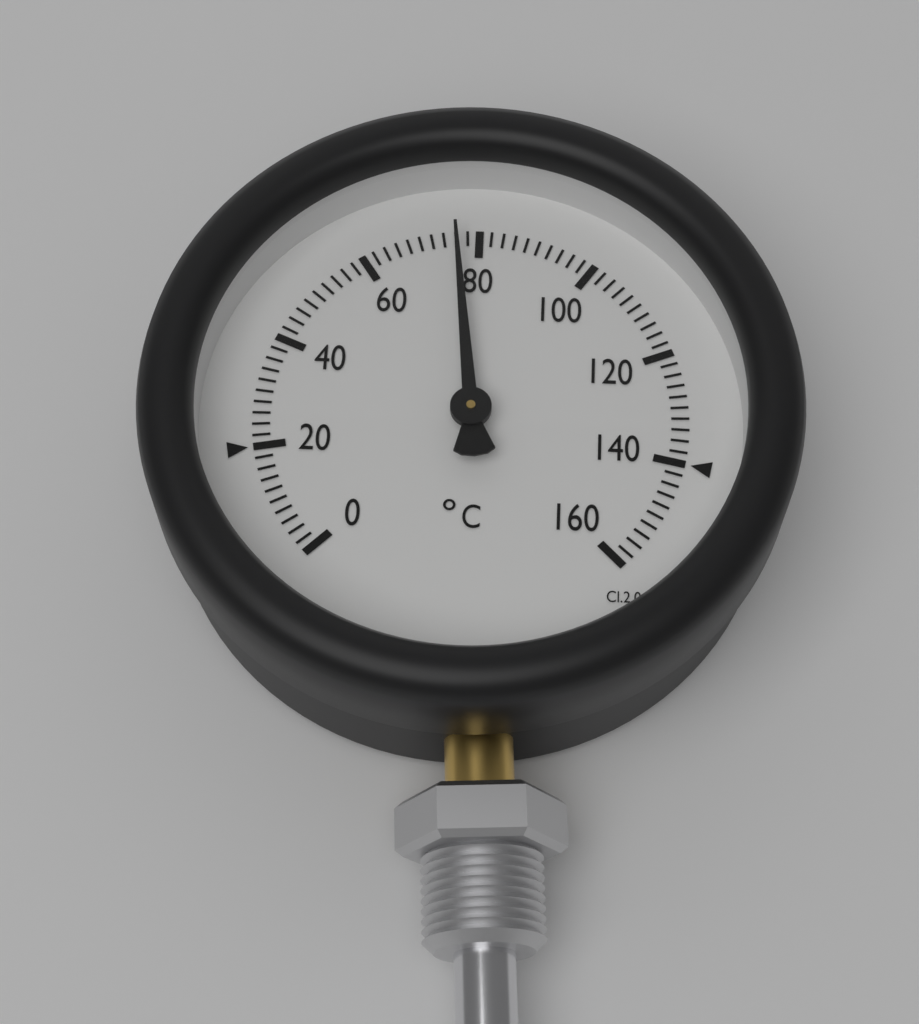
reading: 76 °C
